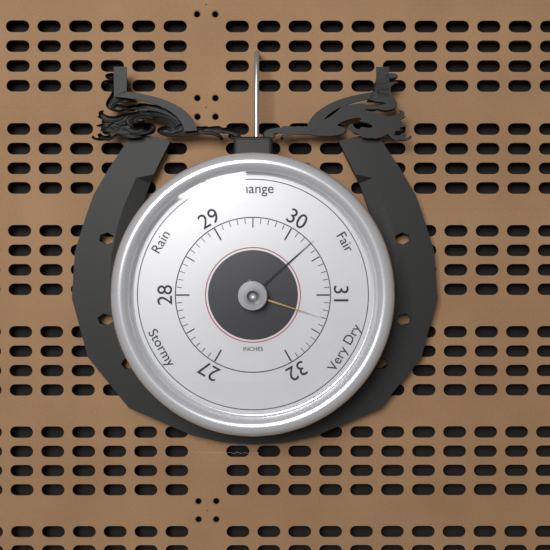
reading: 30.3 inHg
